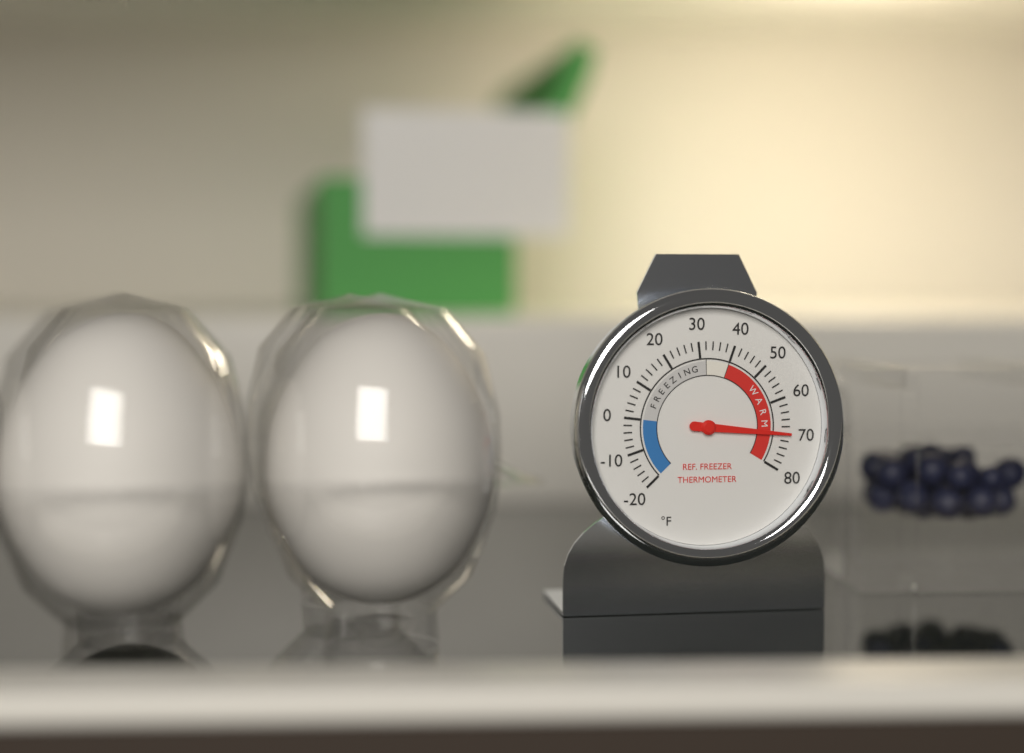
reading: 70 °F
